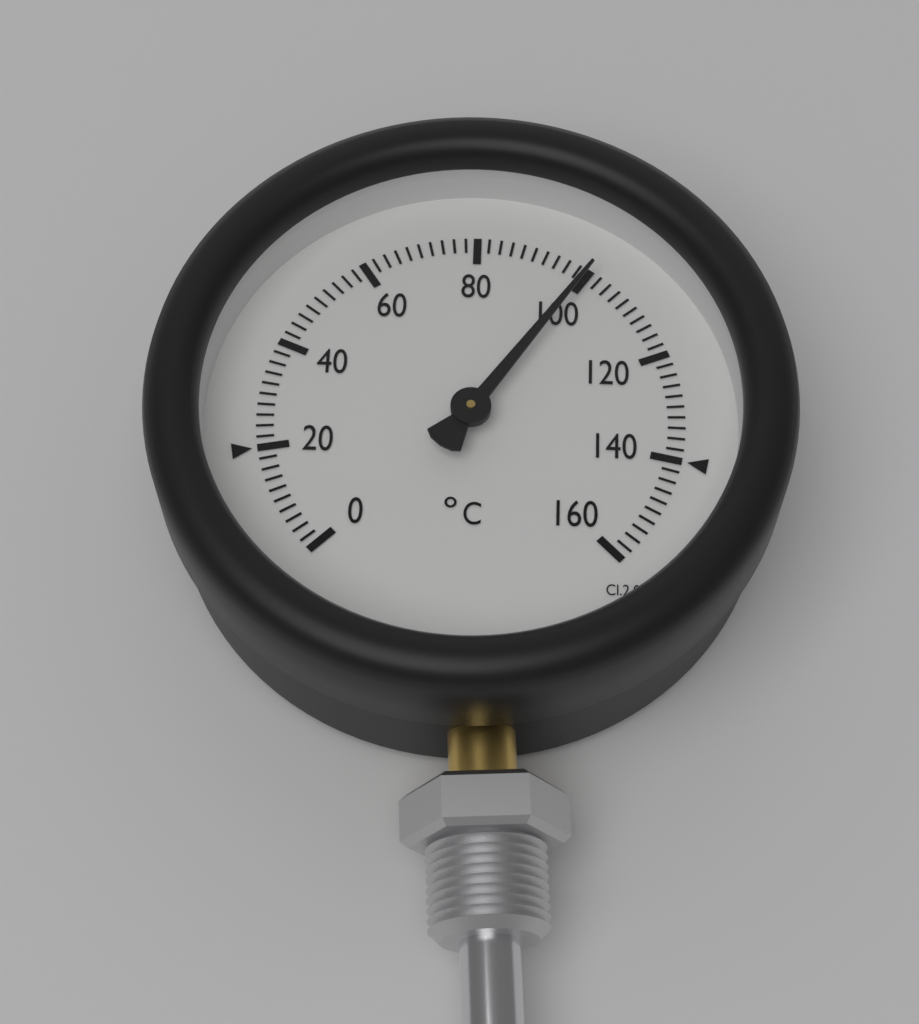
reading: 100 °C
